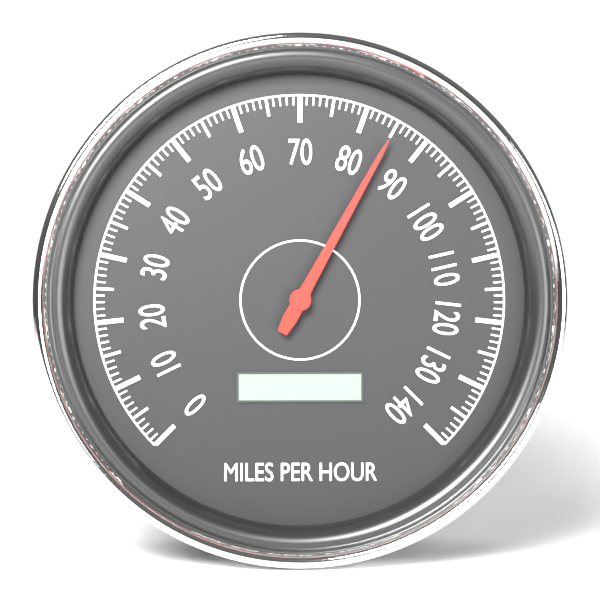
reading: 85 mph
